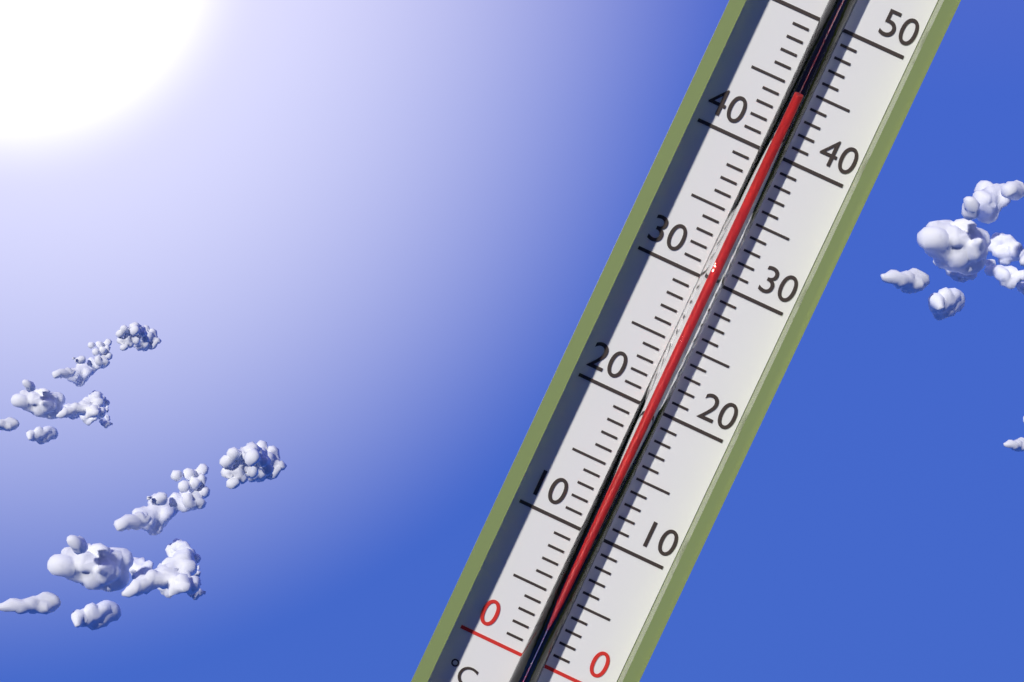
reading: 44 °C
